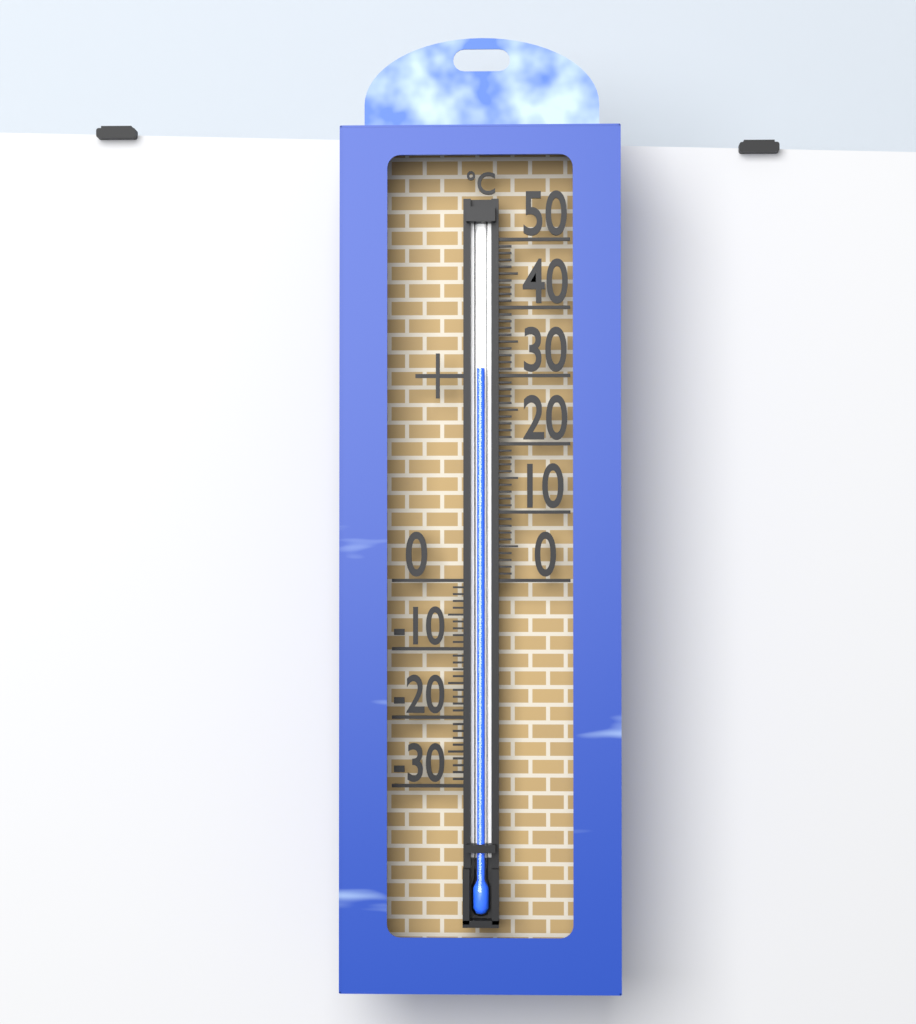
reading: 31 °C
